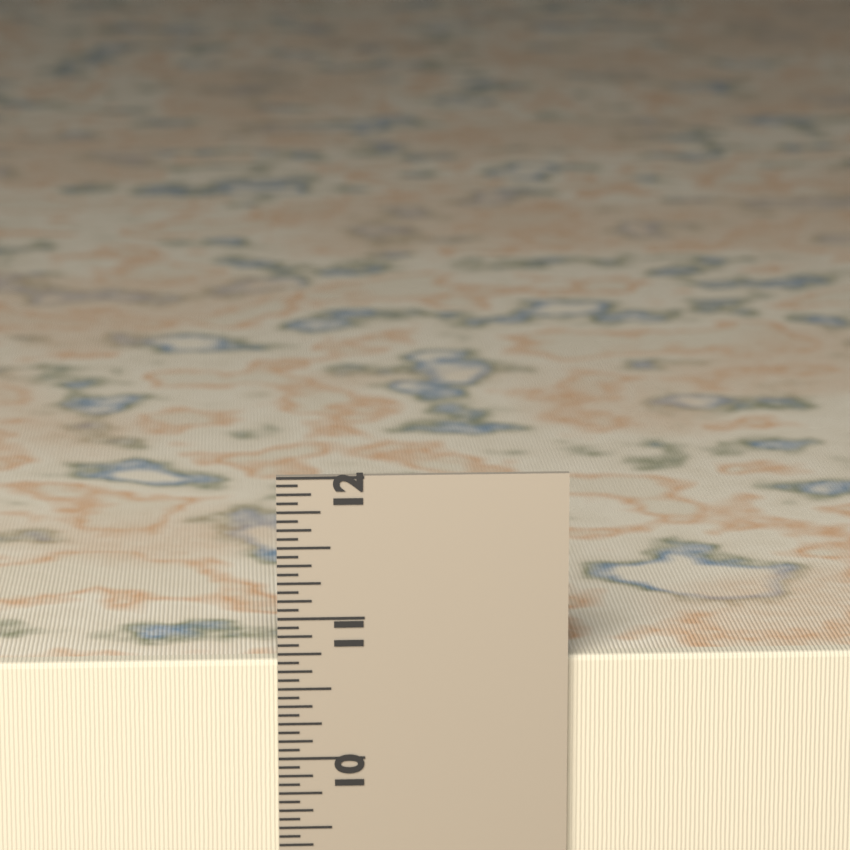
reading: 10.6875 in
